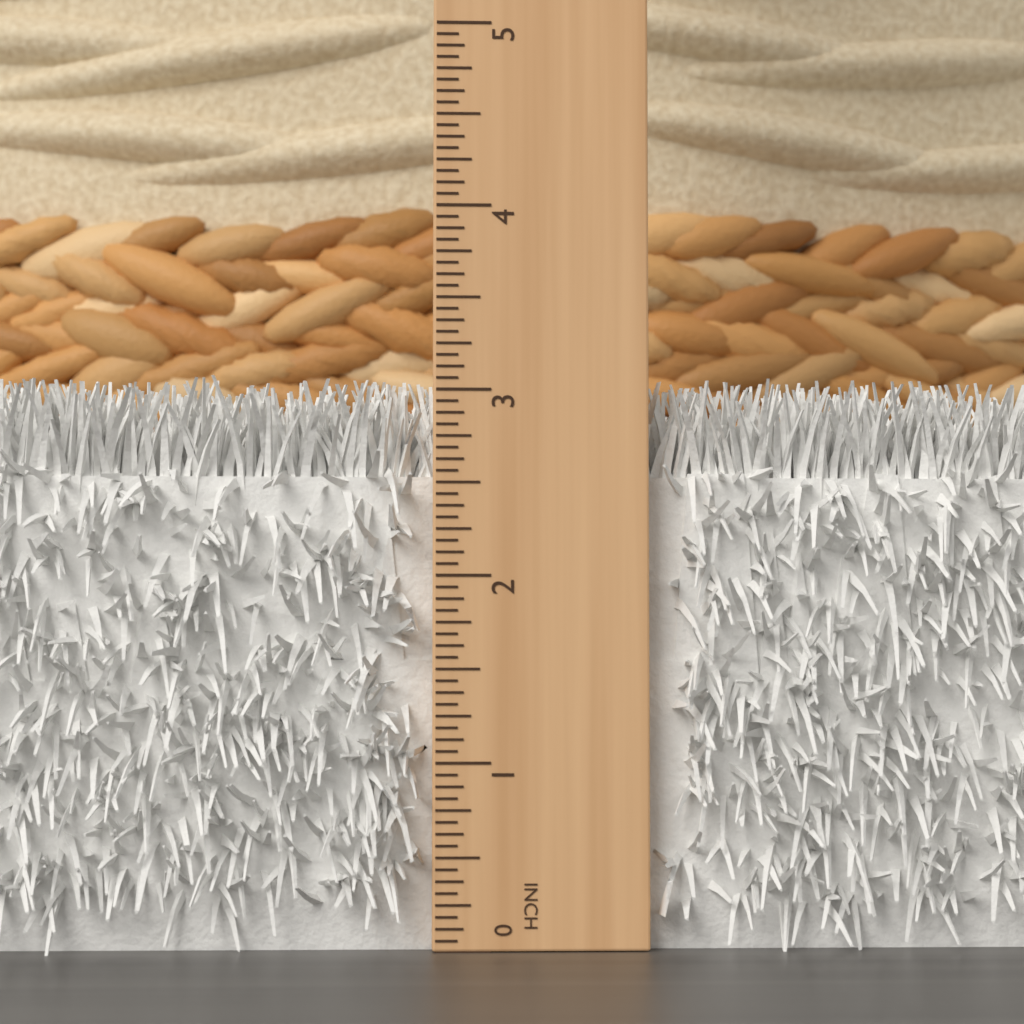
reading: 3.0625 in
